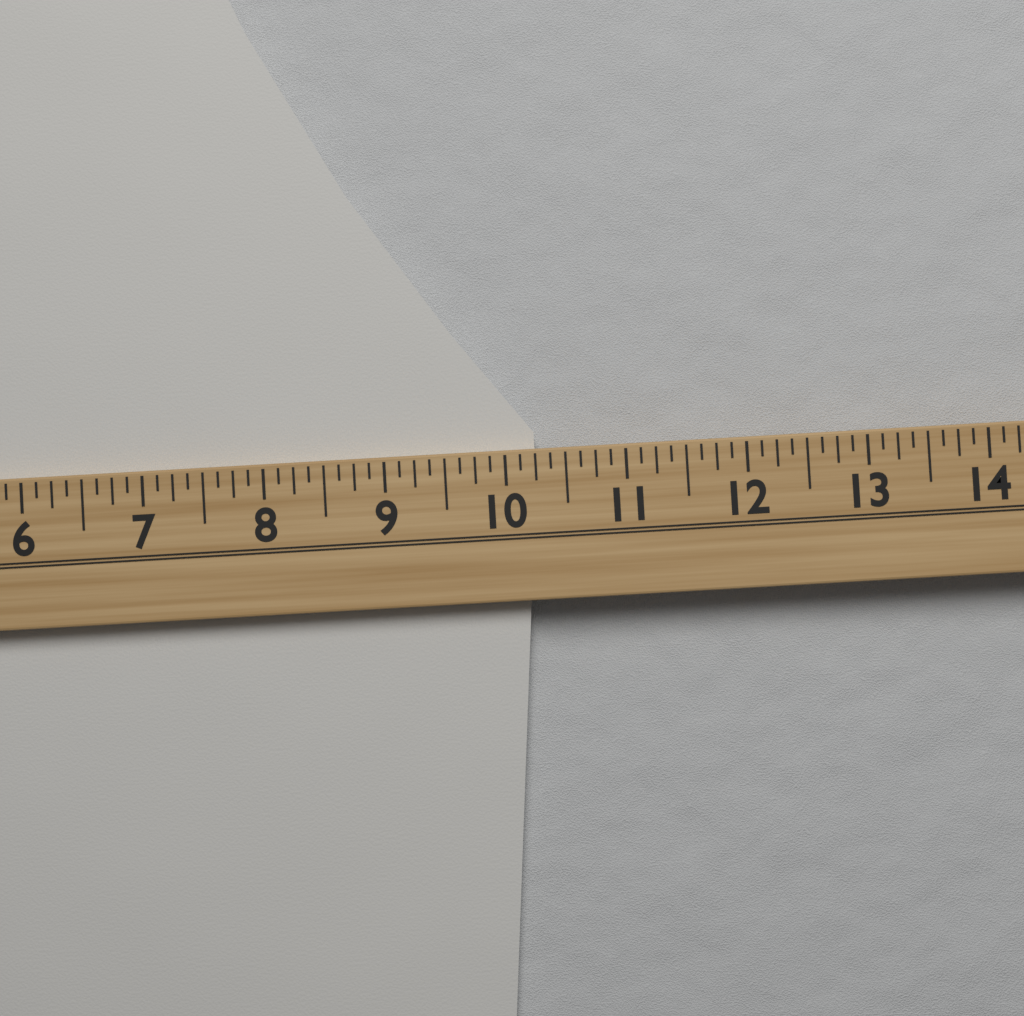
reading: 10.250 (no unit)
